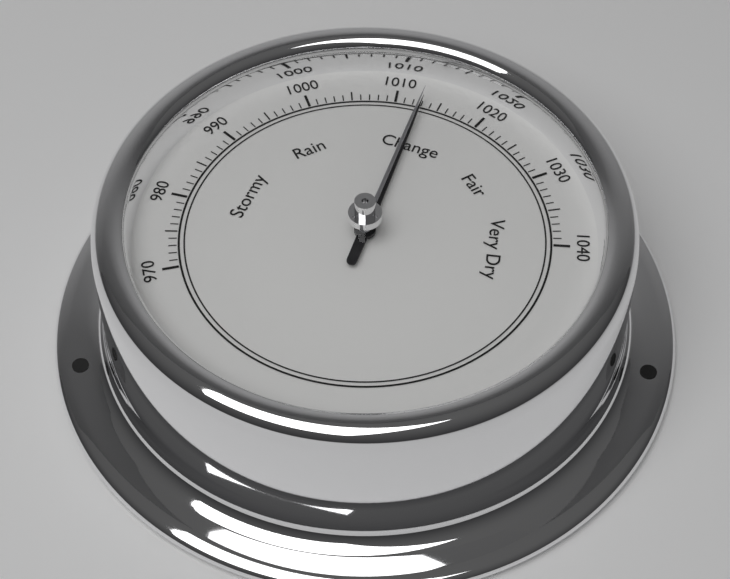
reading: 1013 (no unit)
